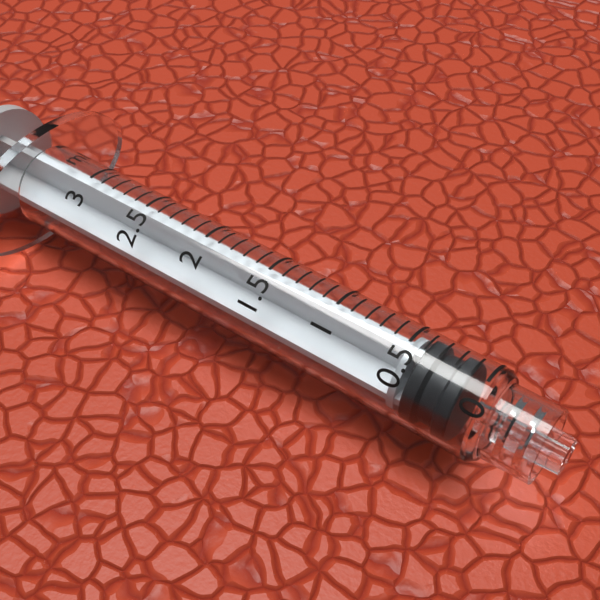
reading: 0.1 ml
